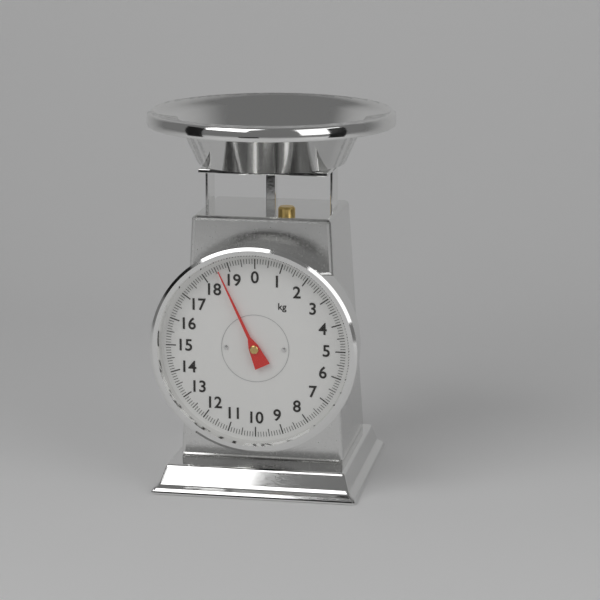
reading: 18.6 kg
